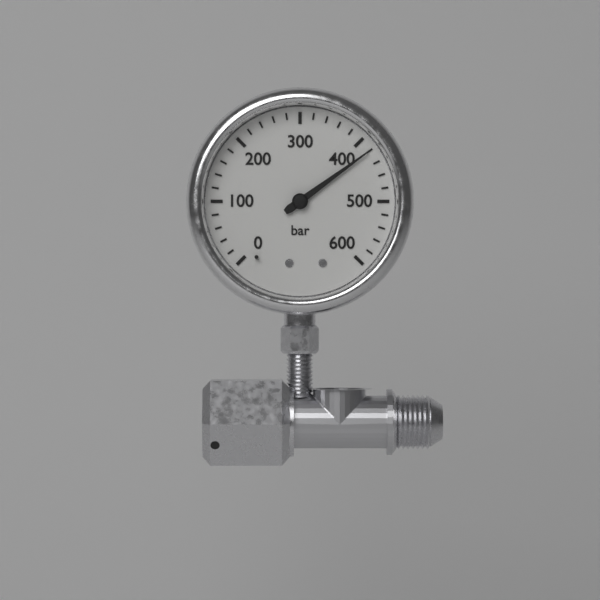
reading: 420 bar
